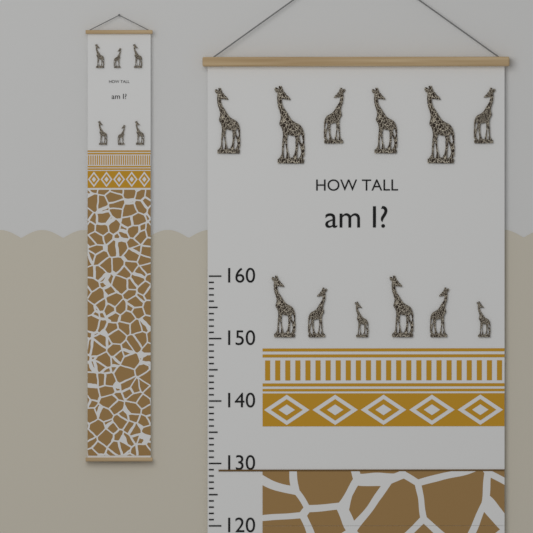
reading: 129 (no unit)
